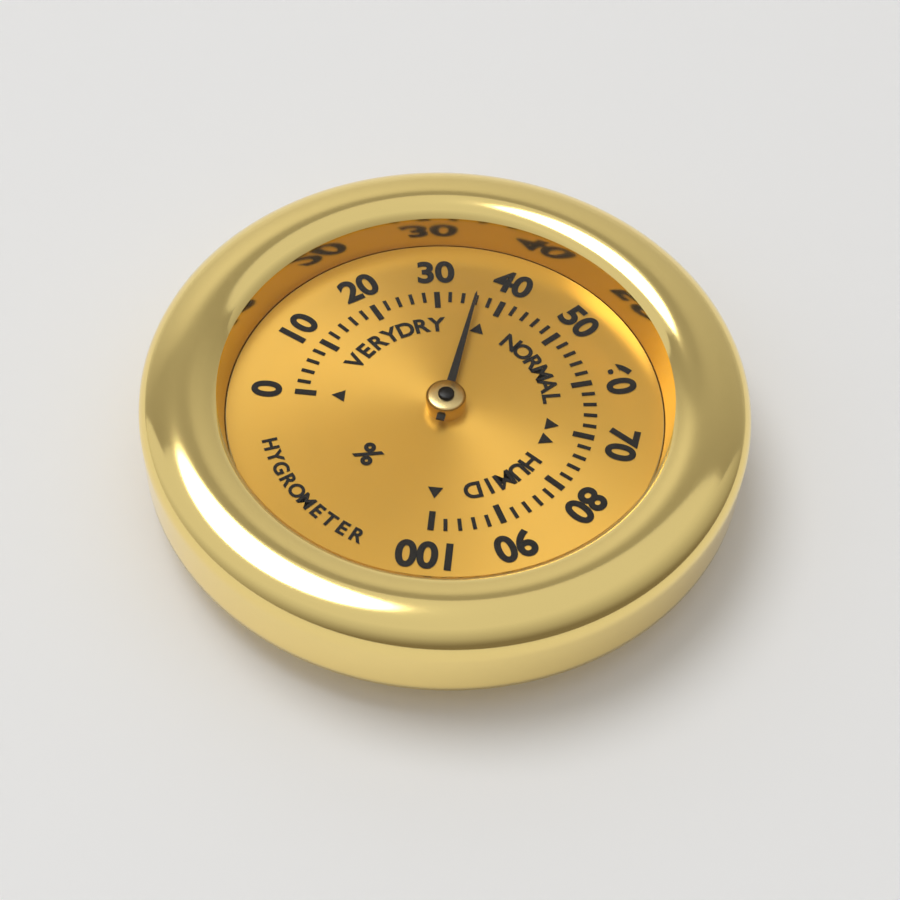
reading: 36 %
